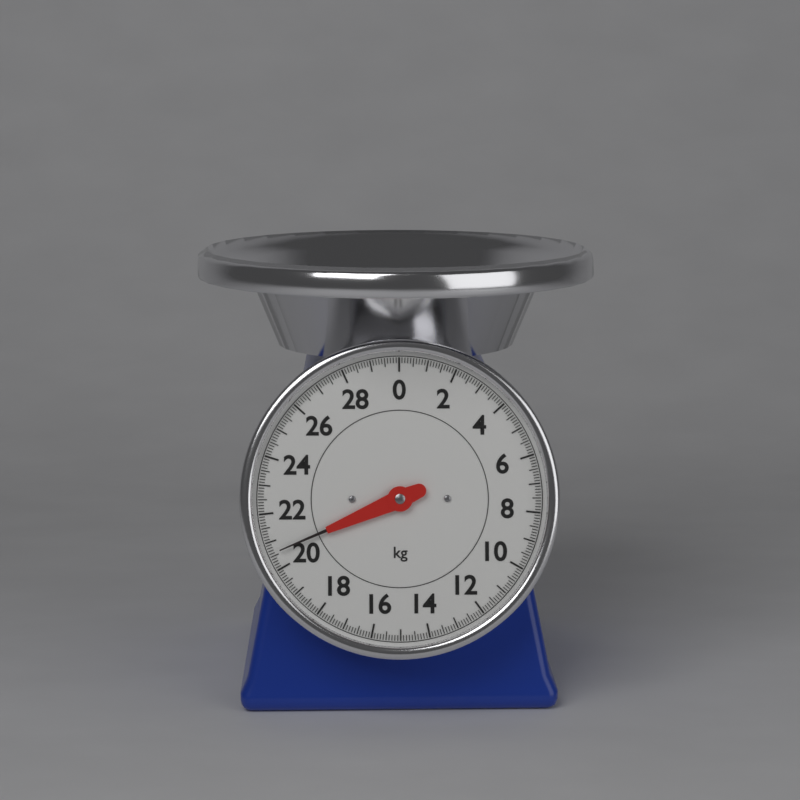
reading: 20.6 kg
